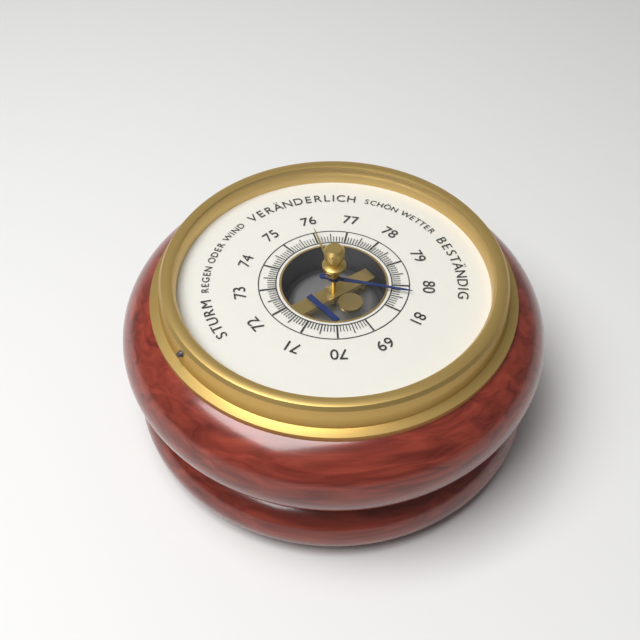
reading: 80.3 (no unit)
